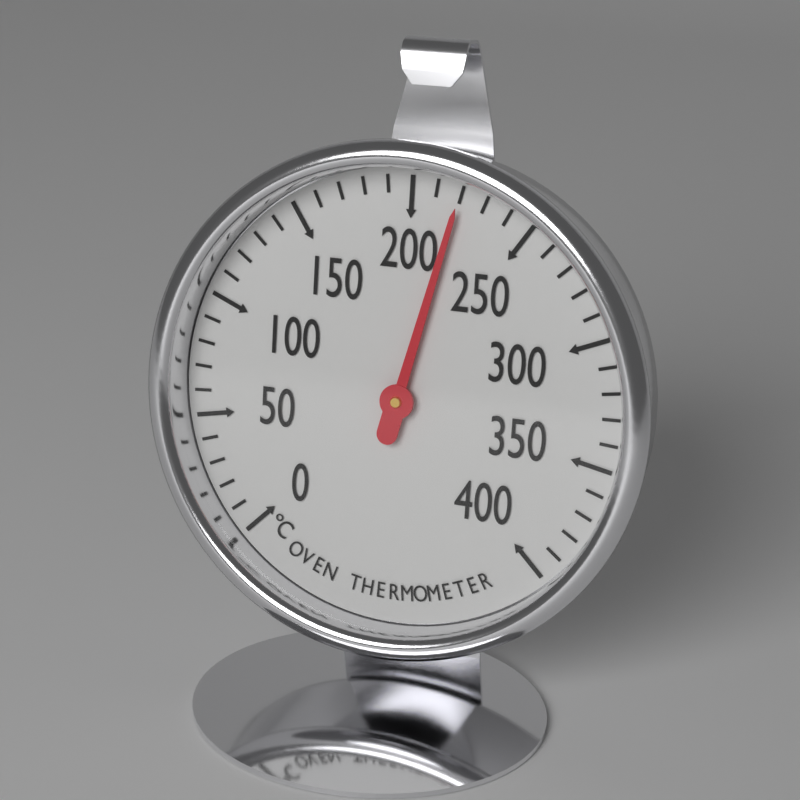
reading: 220 °C
